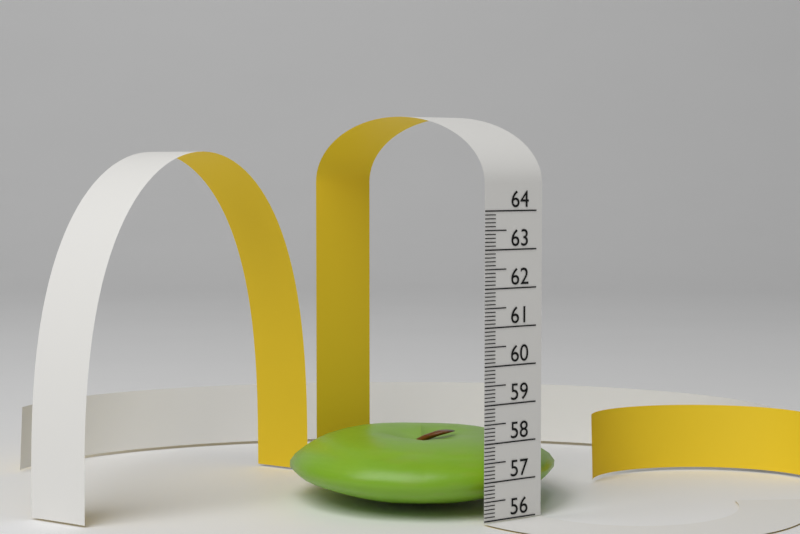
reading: 57.8 (no unit)
